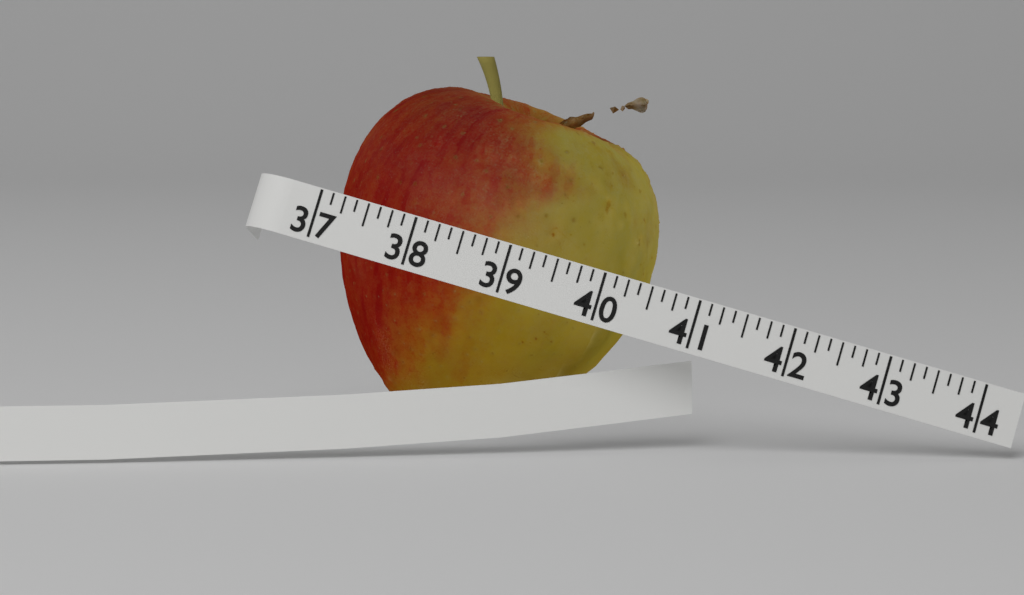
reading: 40.500 (no unit)
